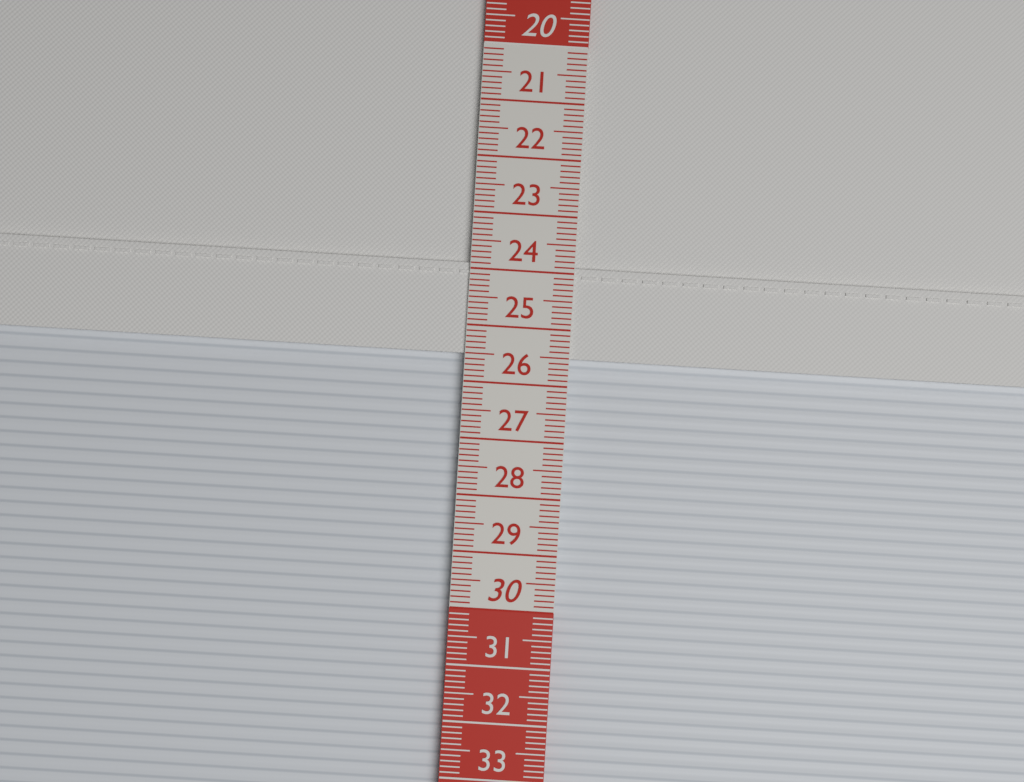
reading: 25.5 cm
